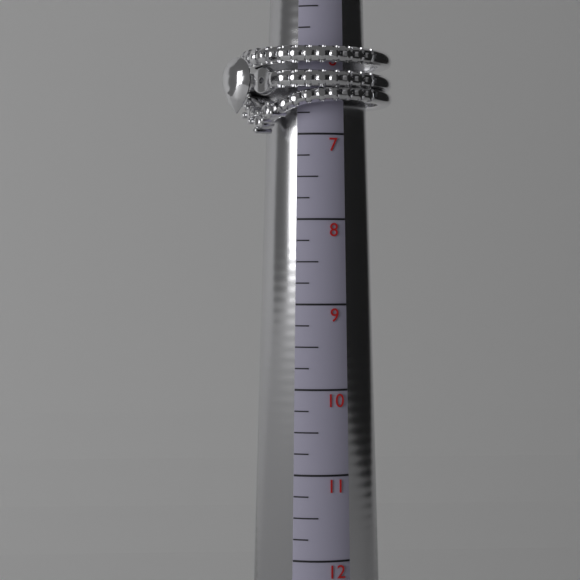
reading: 7.00 (no unit)
